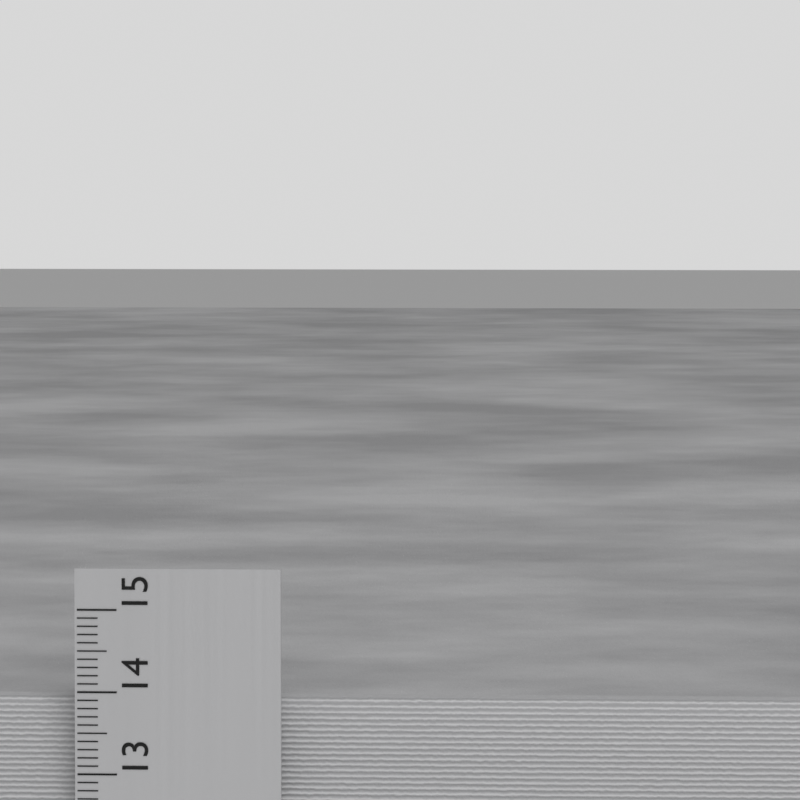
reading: 13.9 cm
